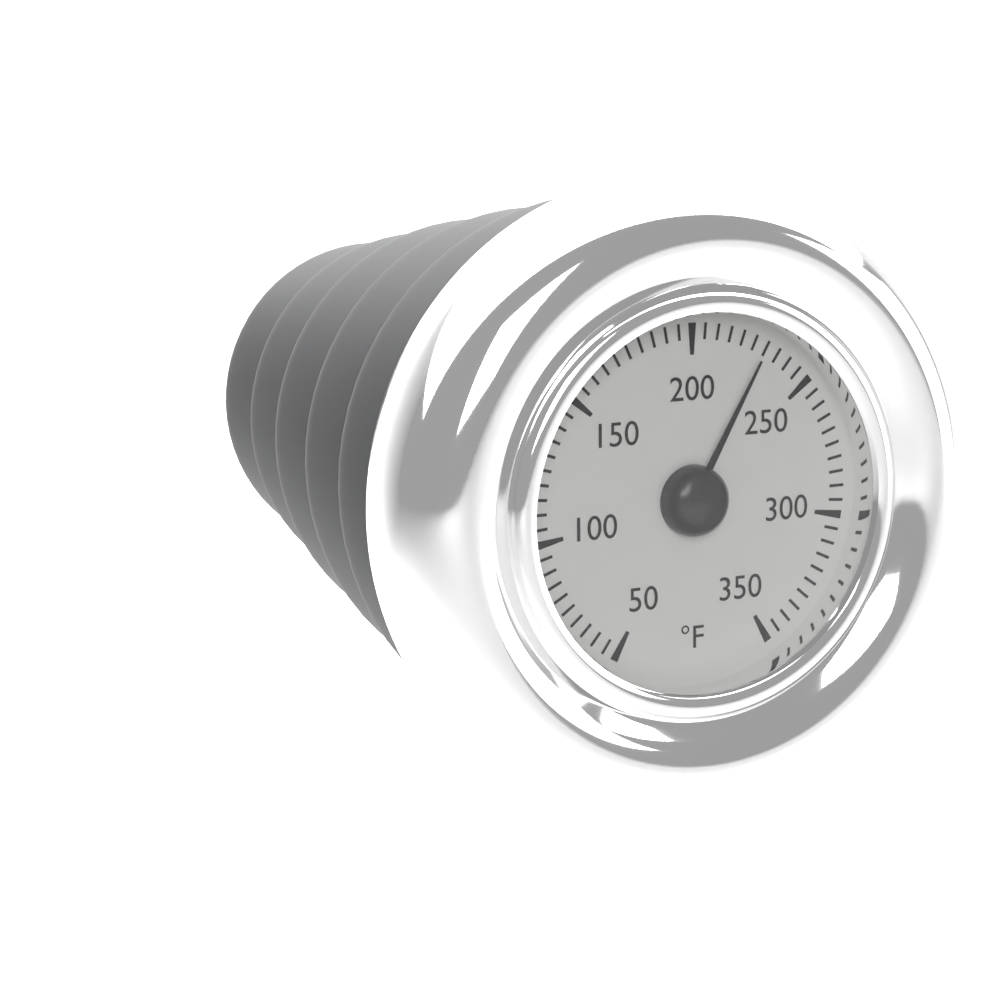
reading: 230 °F
